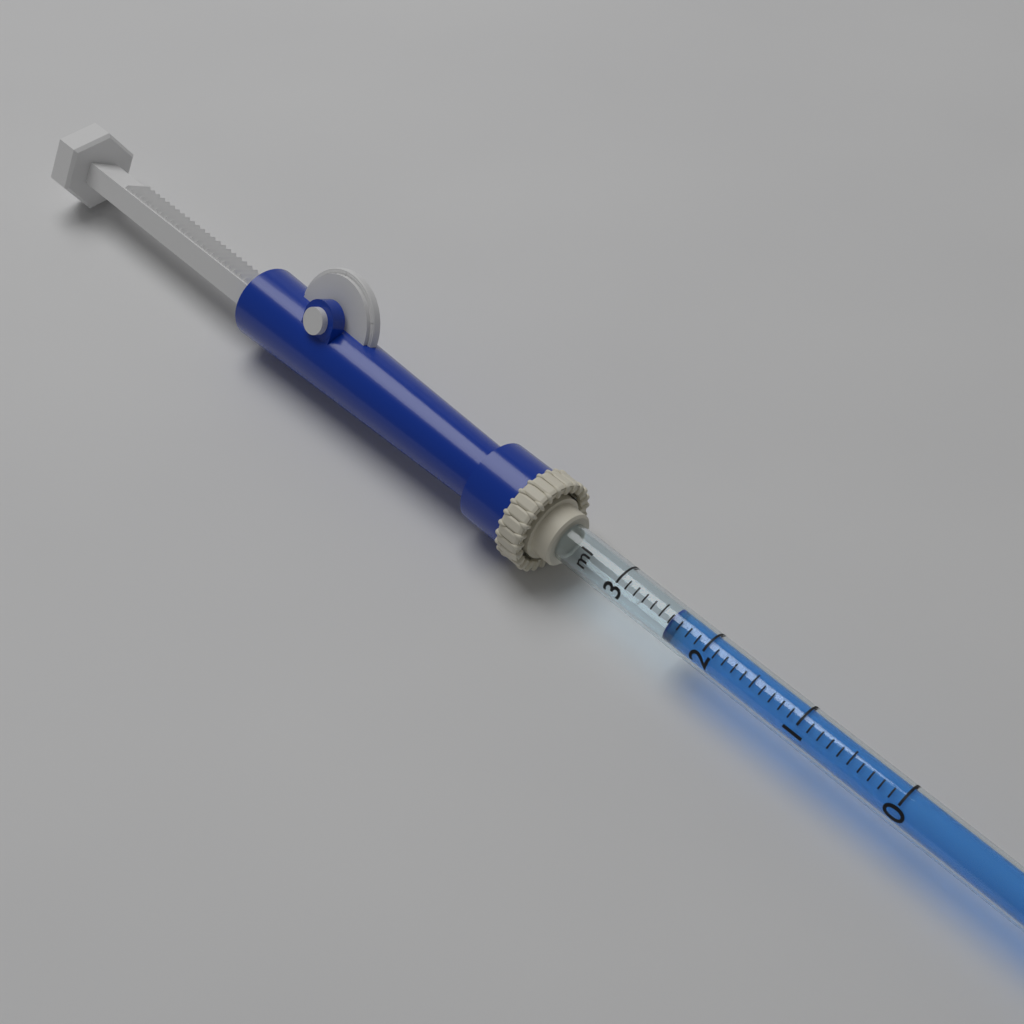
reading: 2.4 ml
